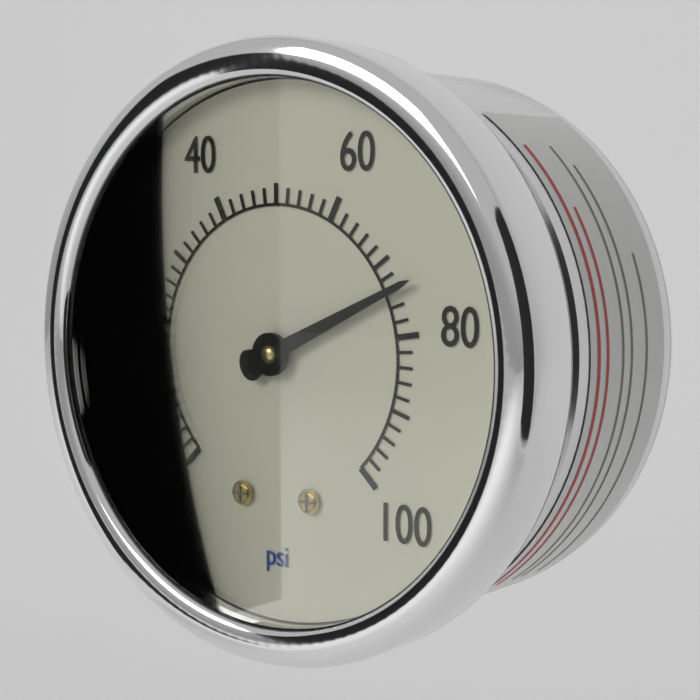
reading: 74 psi
